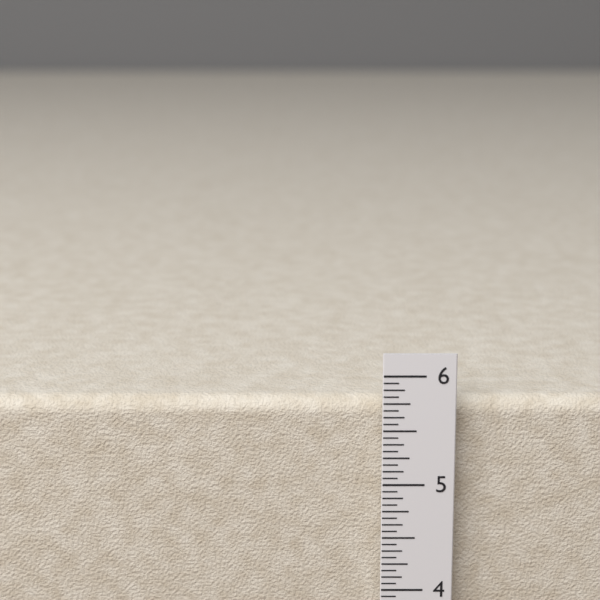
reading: 5.7500 in
